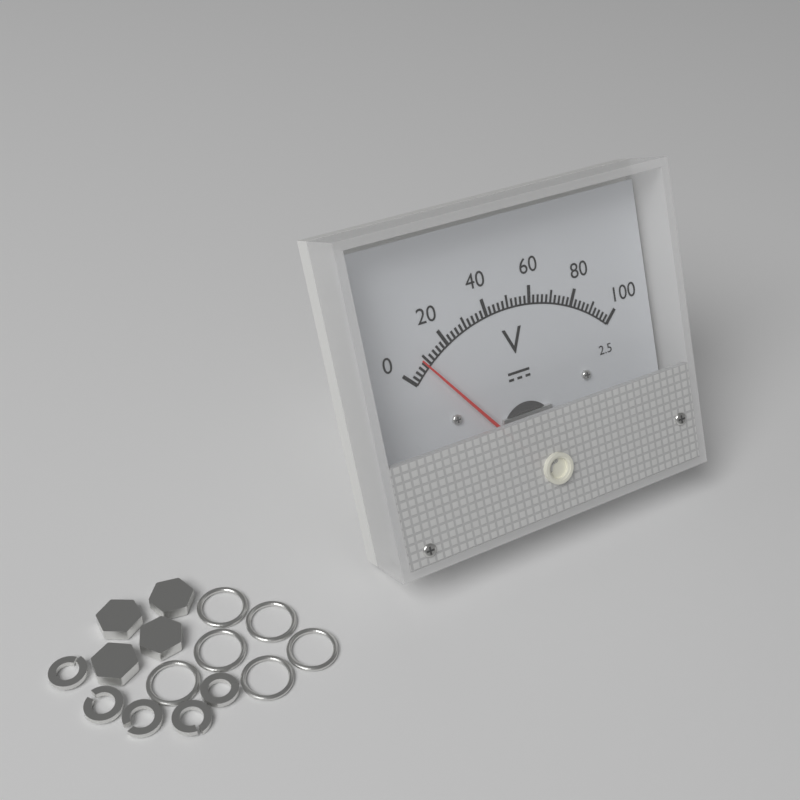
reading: 8 V
